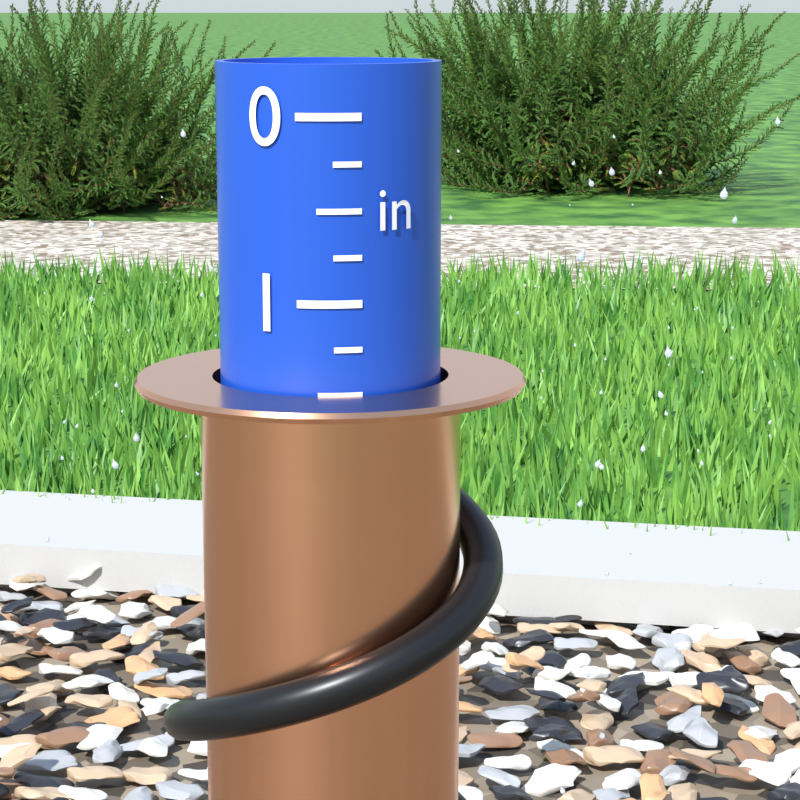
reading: 1.50 in
